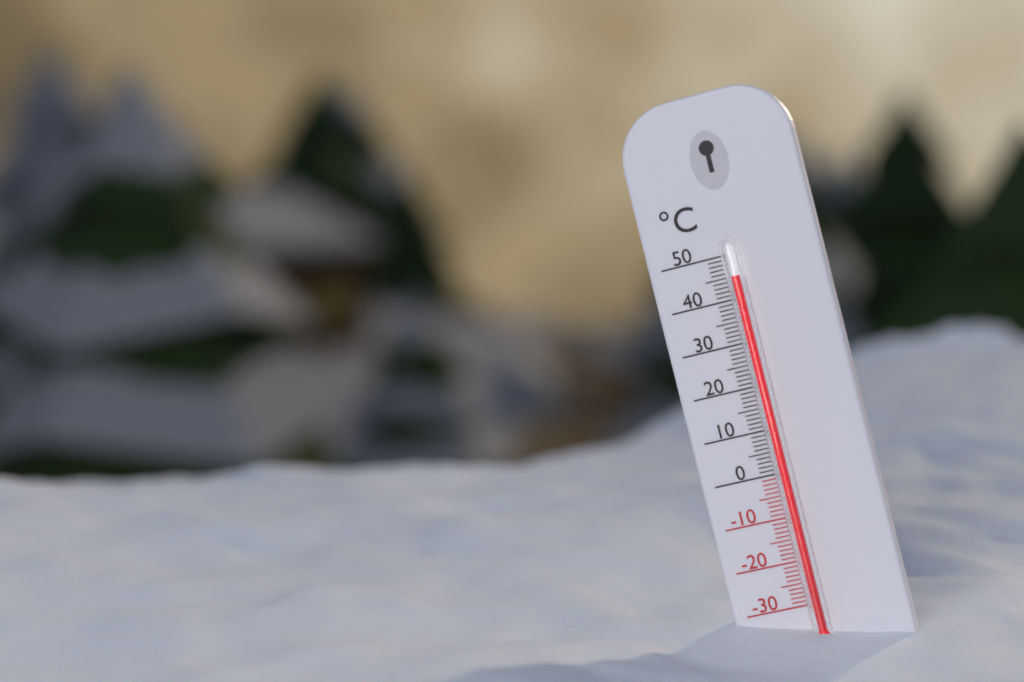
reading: 45 °C
